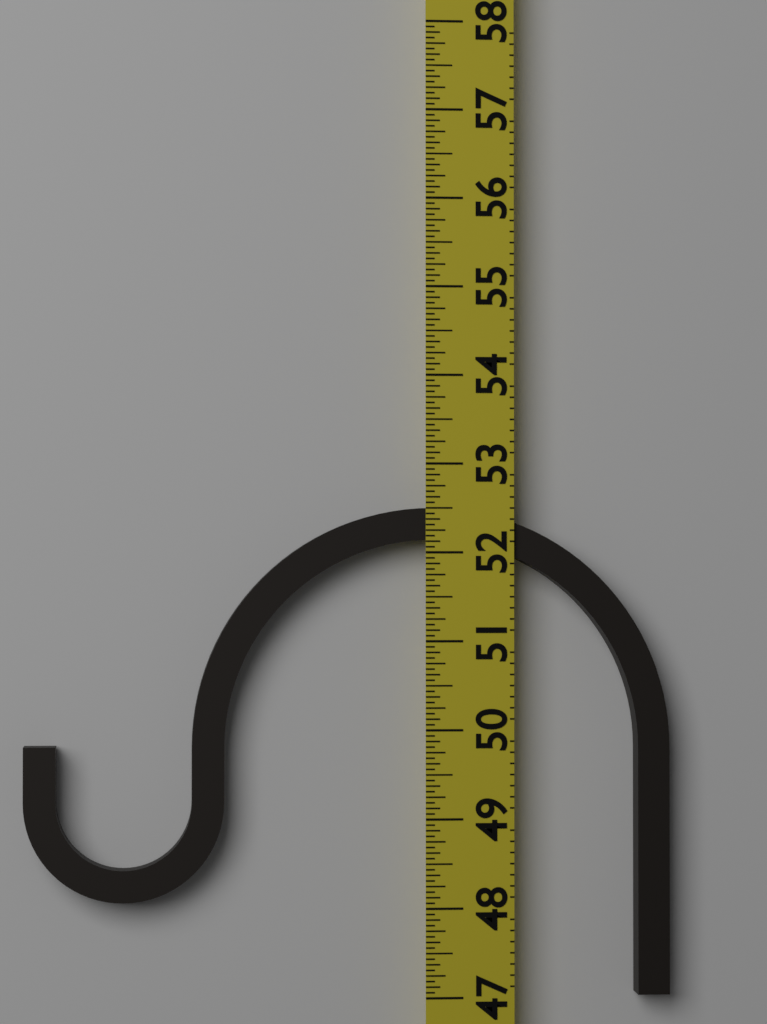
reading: 52.5000 (no unit)
